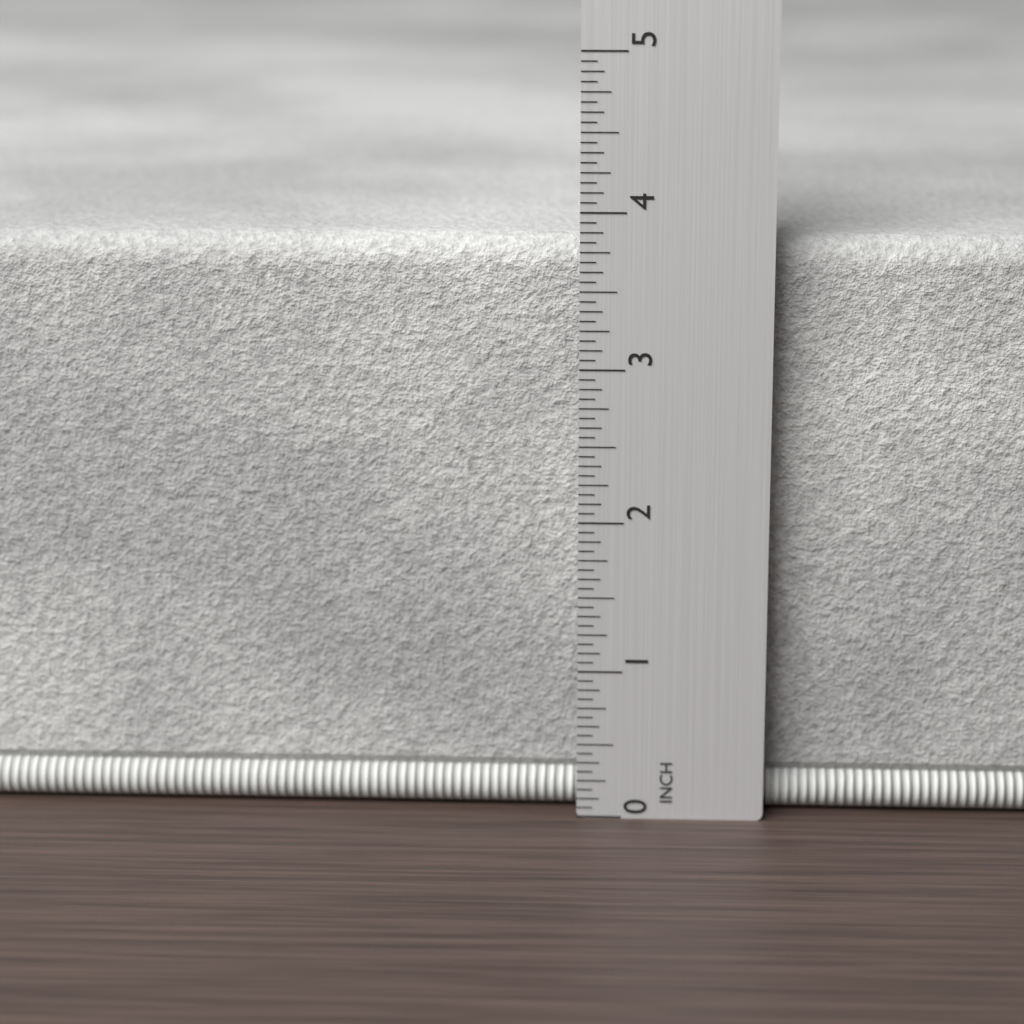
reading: 3.8125 in
